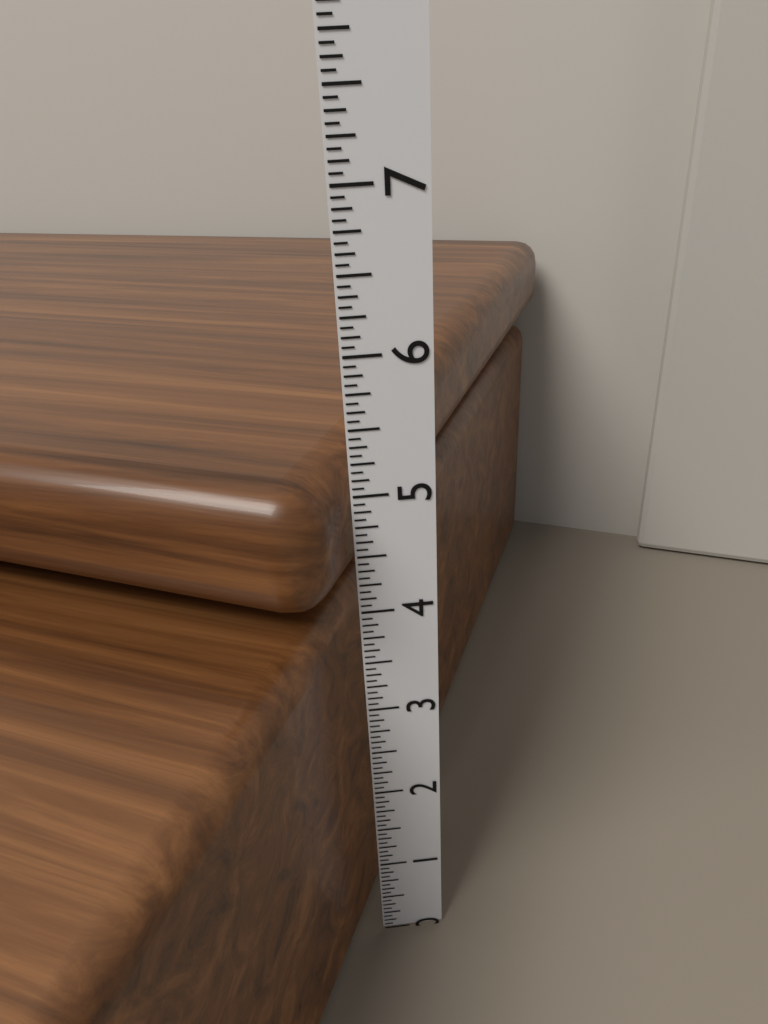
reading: 5.2500 in
